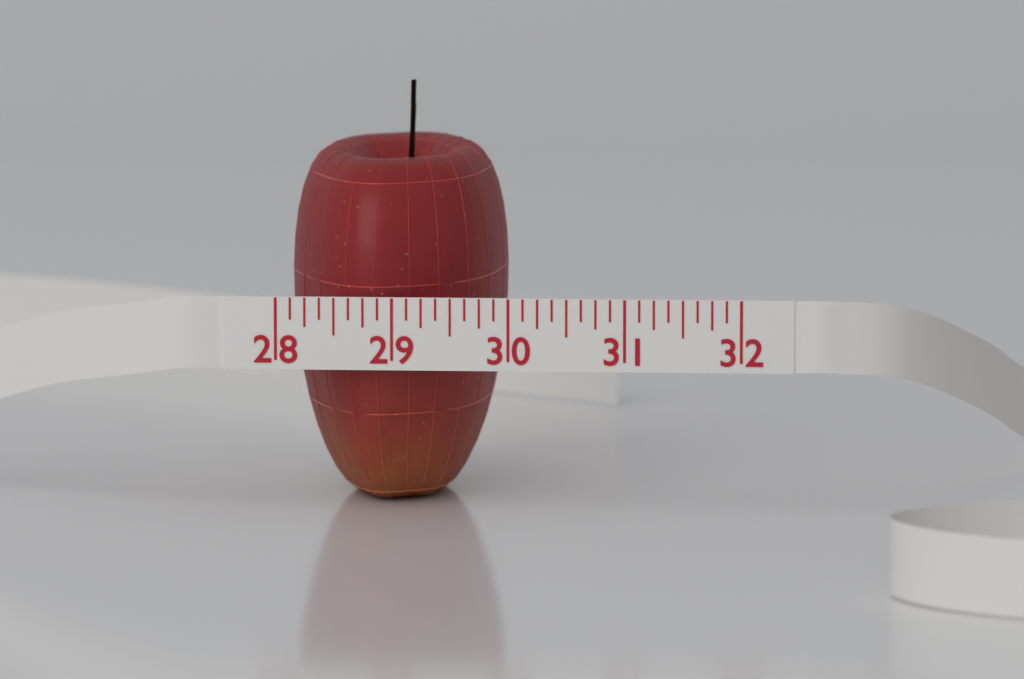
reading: 29.875 (no unit)
